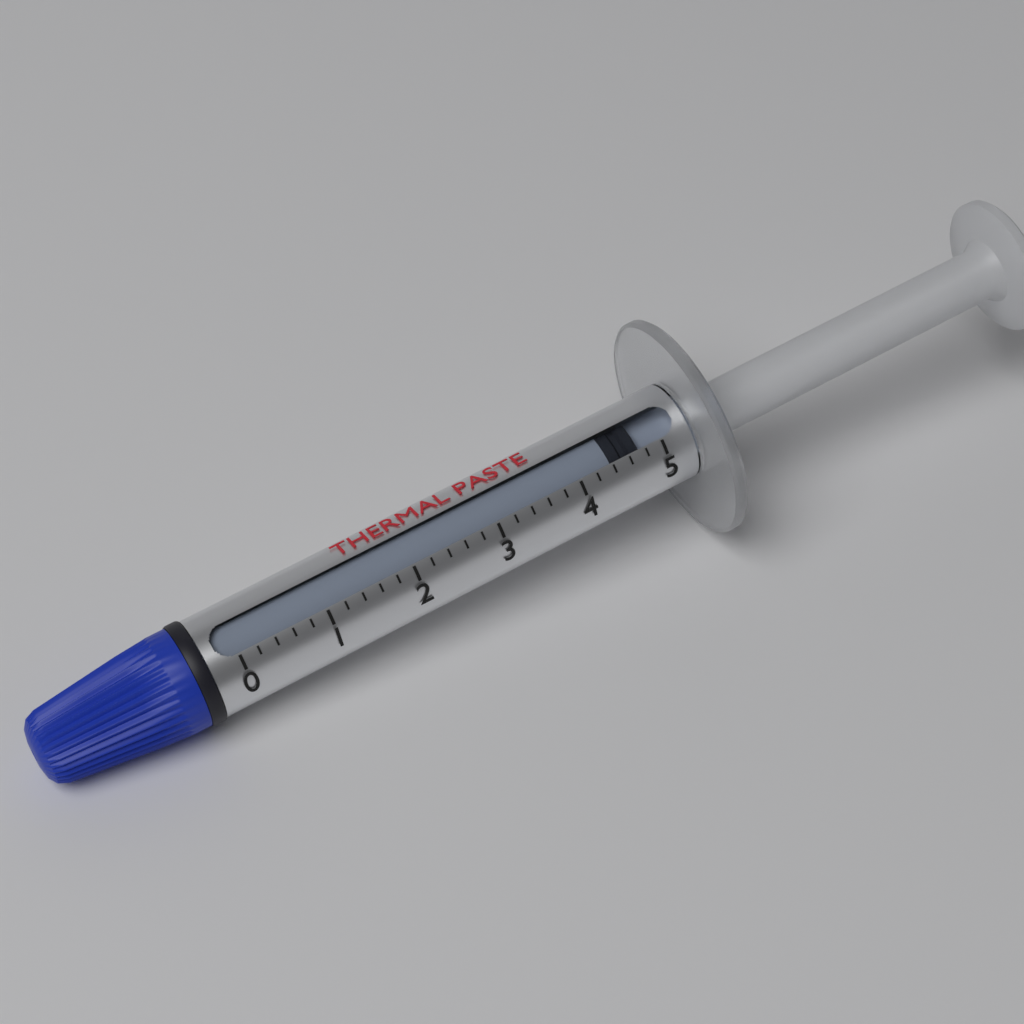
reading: 4.4 (no unit)
